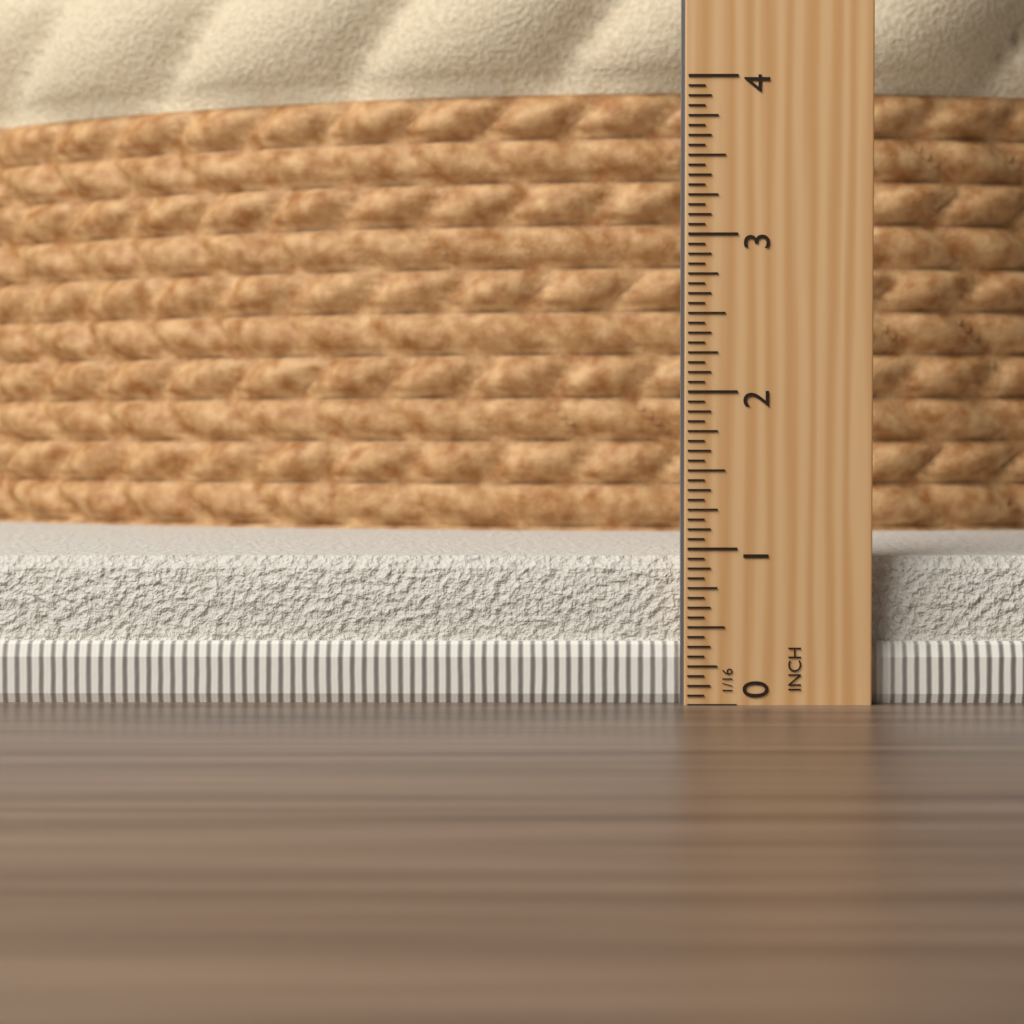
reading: 0.9375 in
